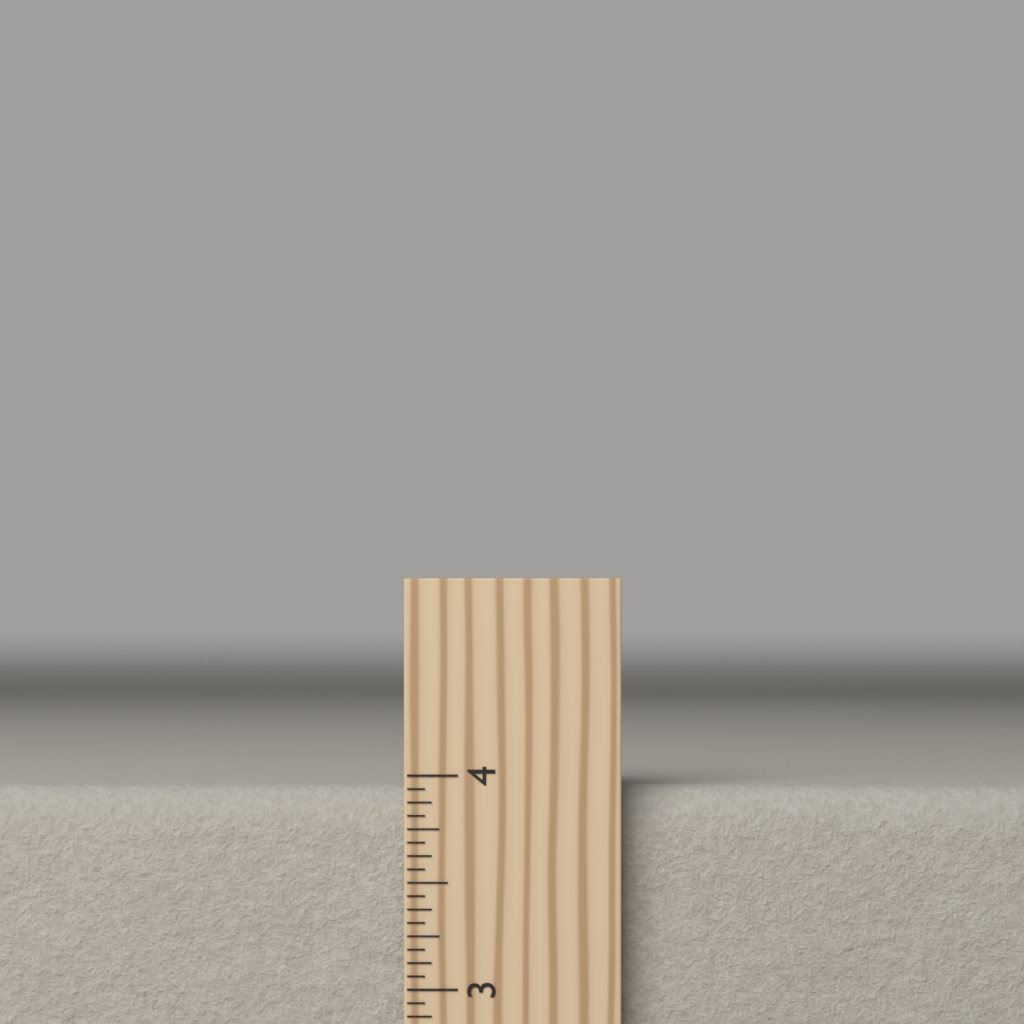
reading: 3.9375 inch
